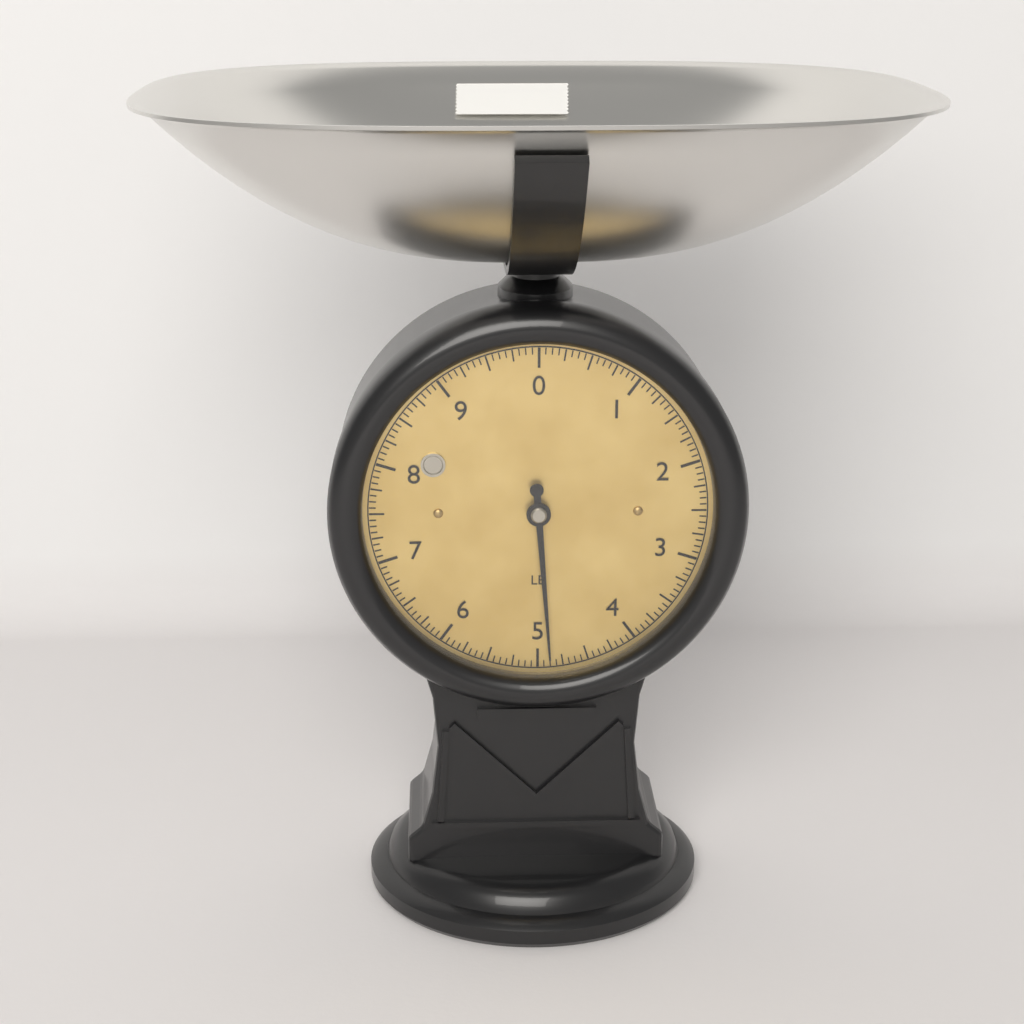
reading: 4.8750 lb
